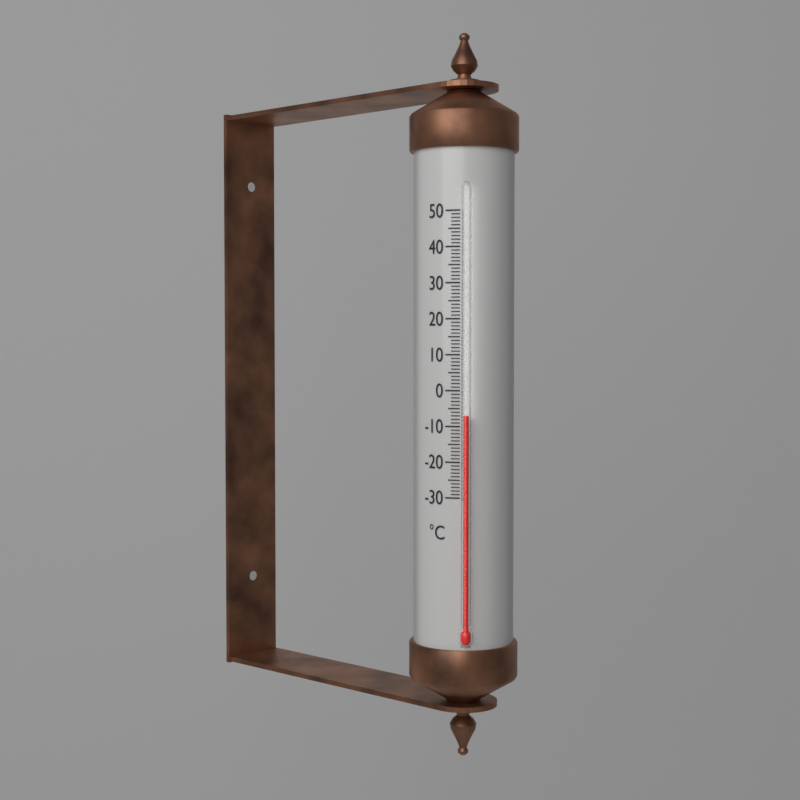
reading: -7 °C
